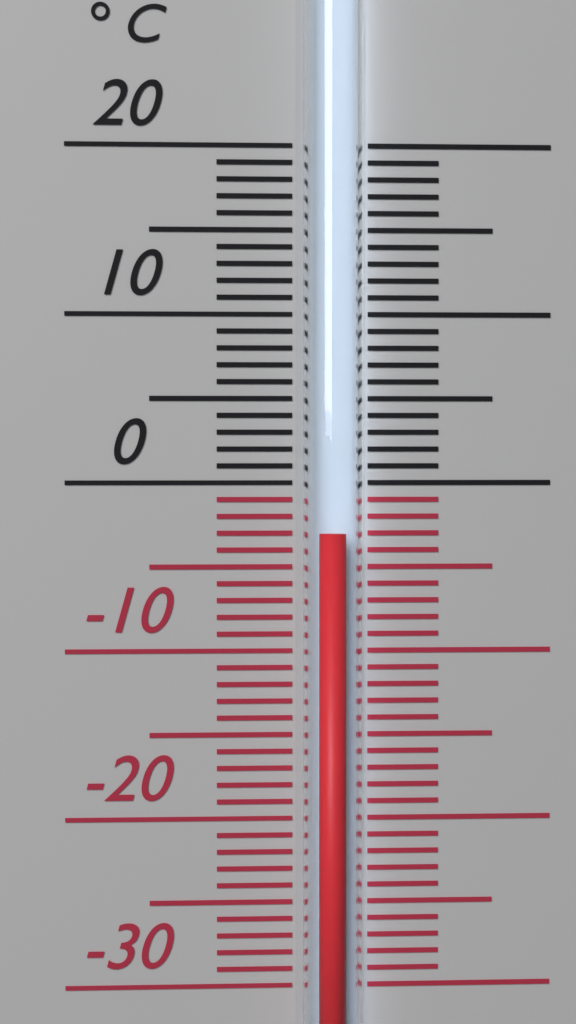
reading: -3 °C
